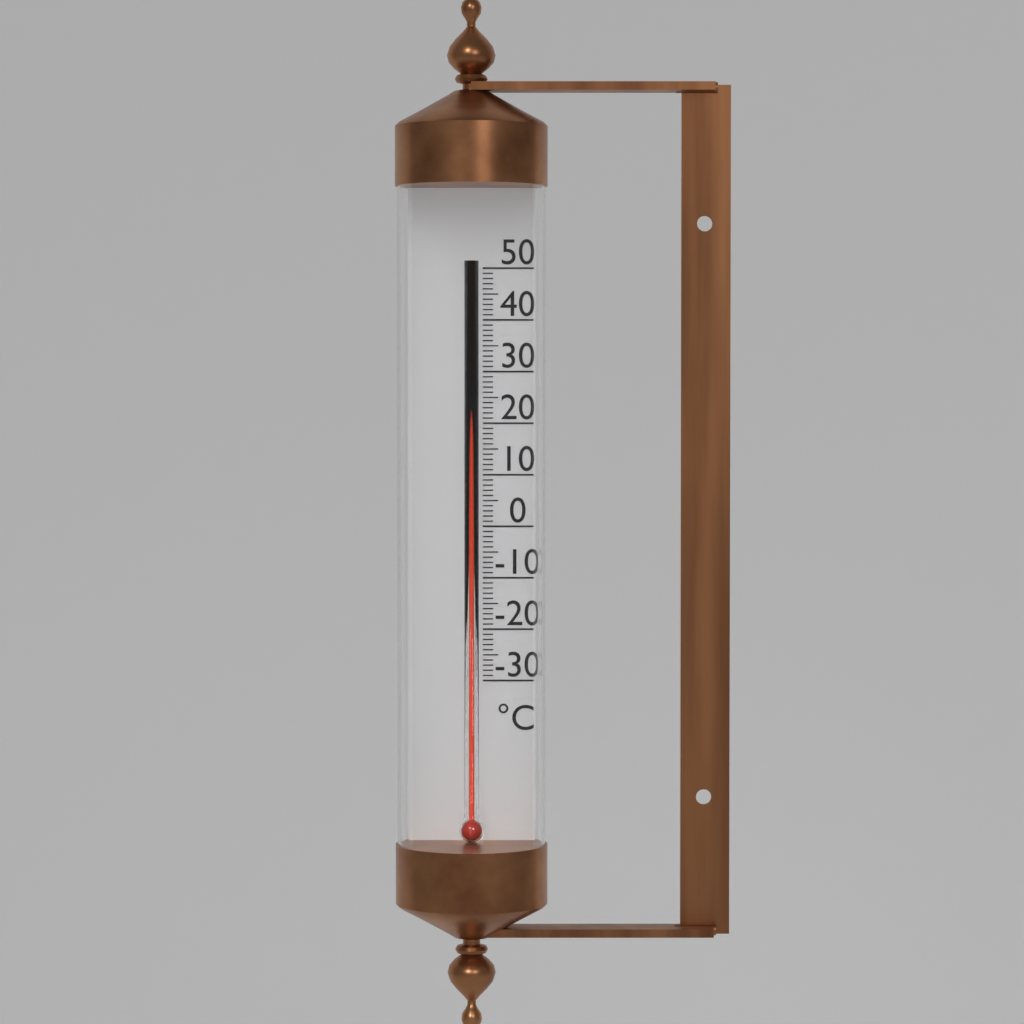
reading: 22 °C
